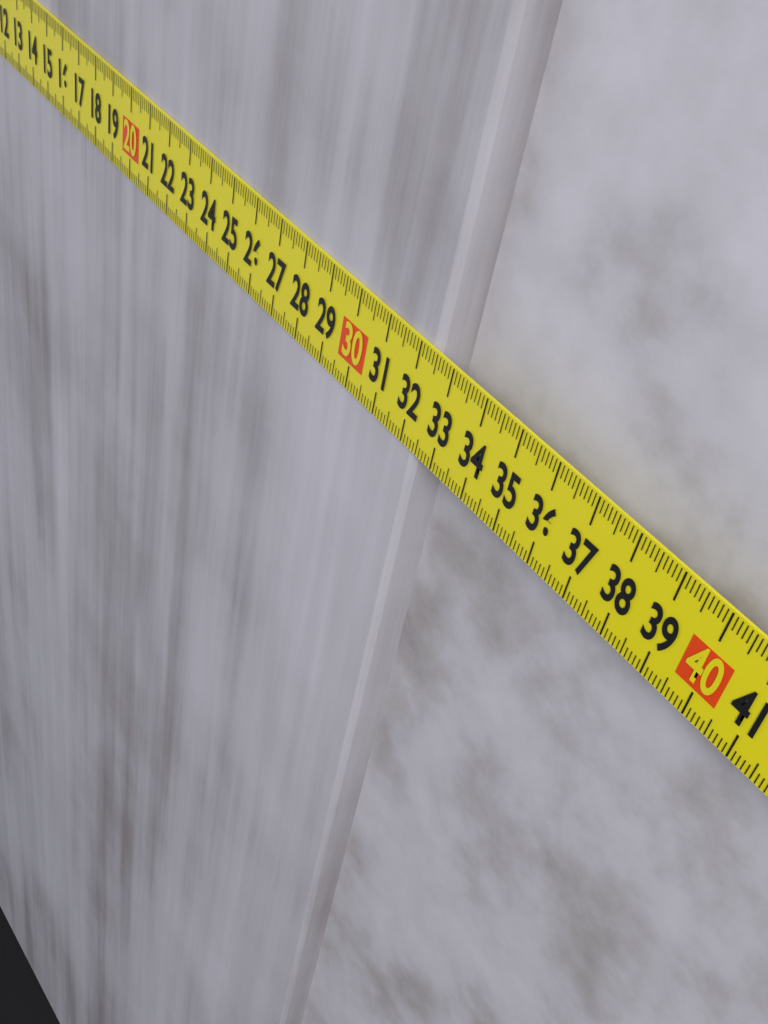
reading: 32.4 cm
